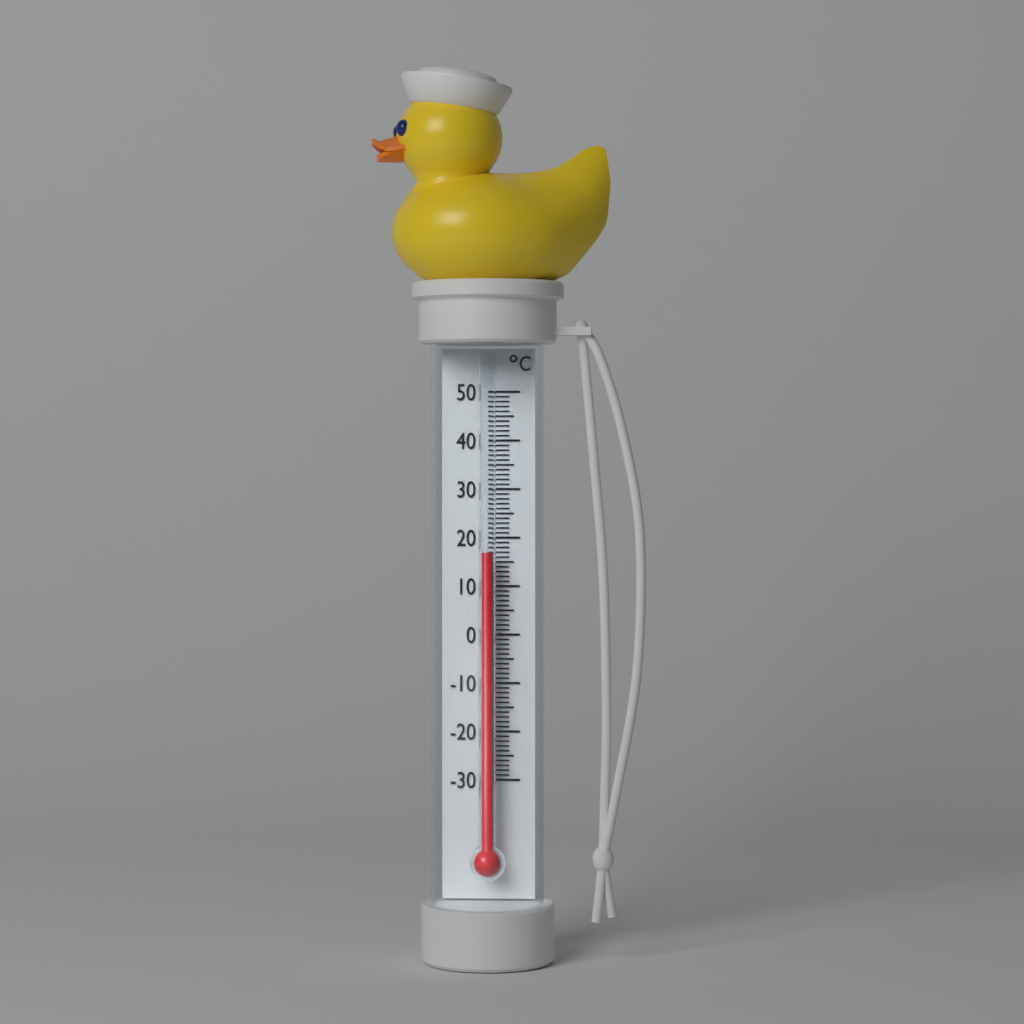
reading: 17 °C
